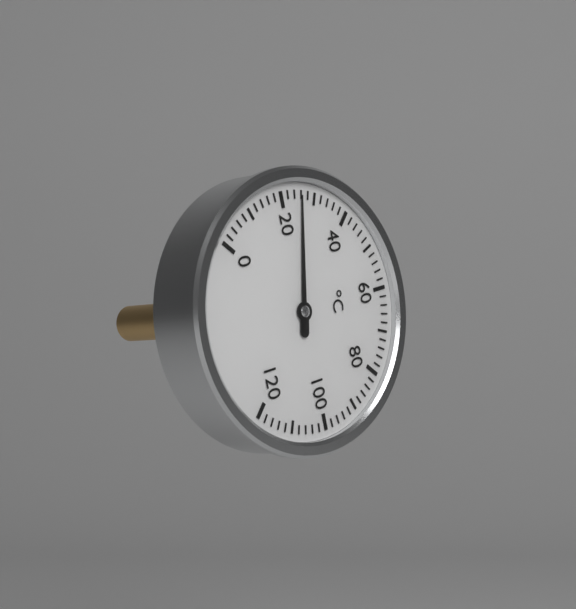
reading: 26 °C
